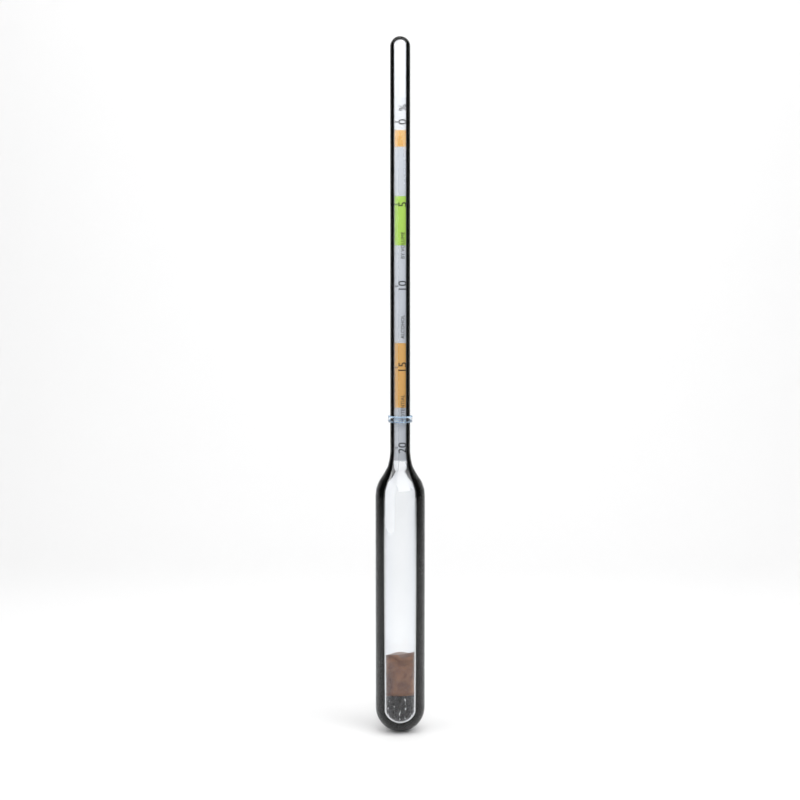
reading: 18.0 %
